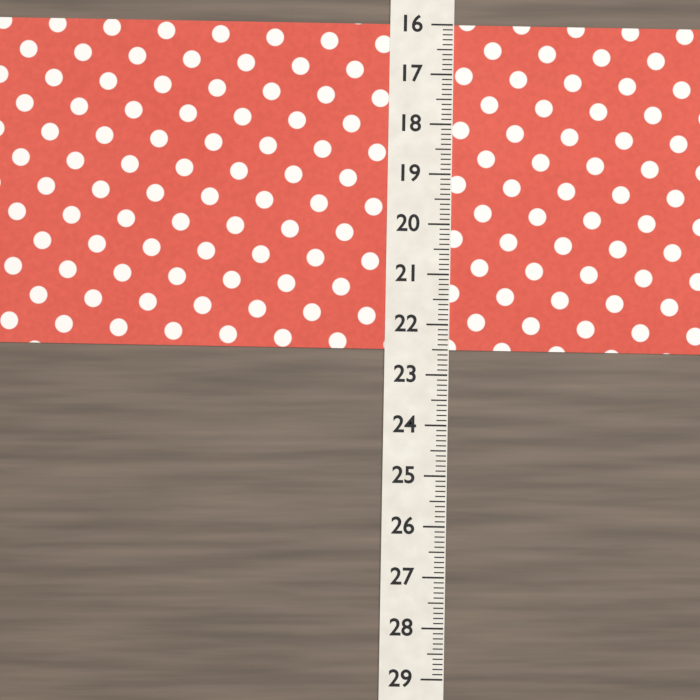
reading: 22.5 (no unit)
